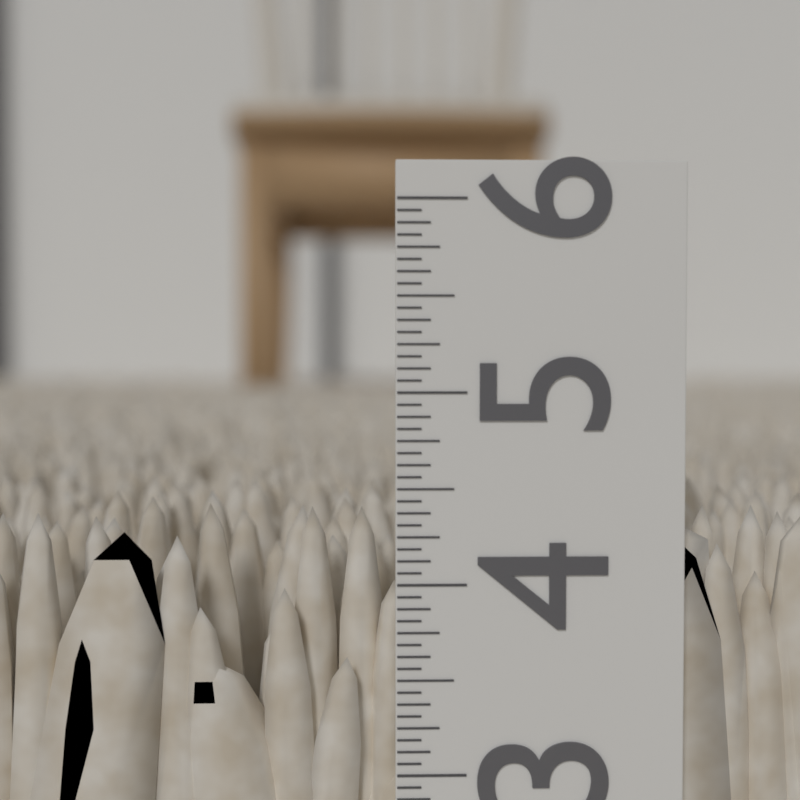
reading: 4.3750 in
